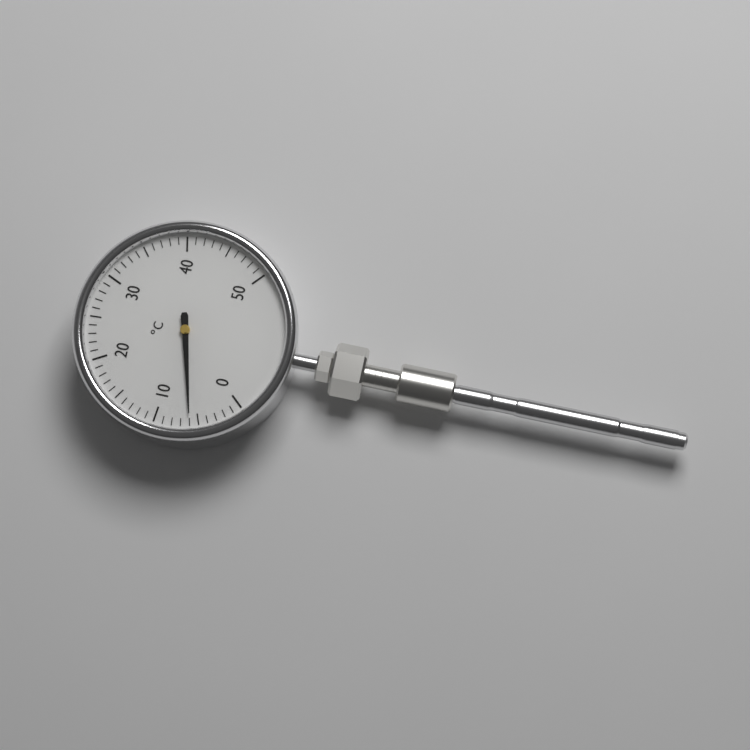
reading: 6 °C
